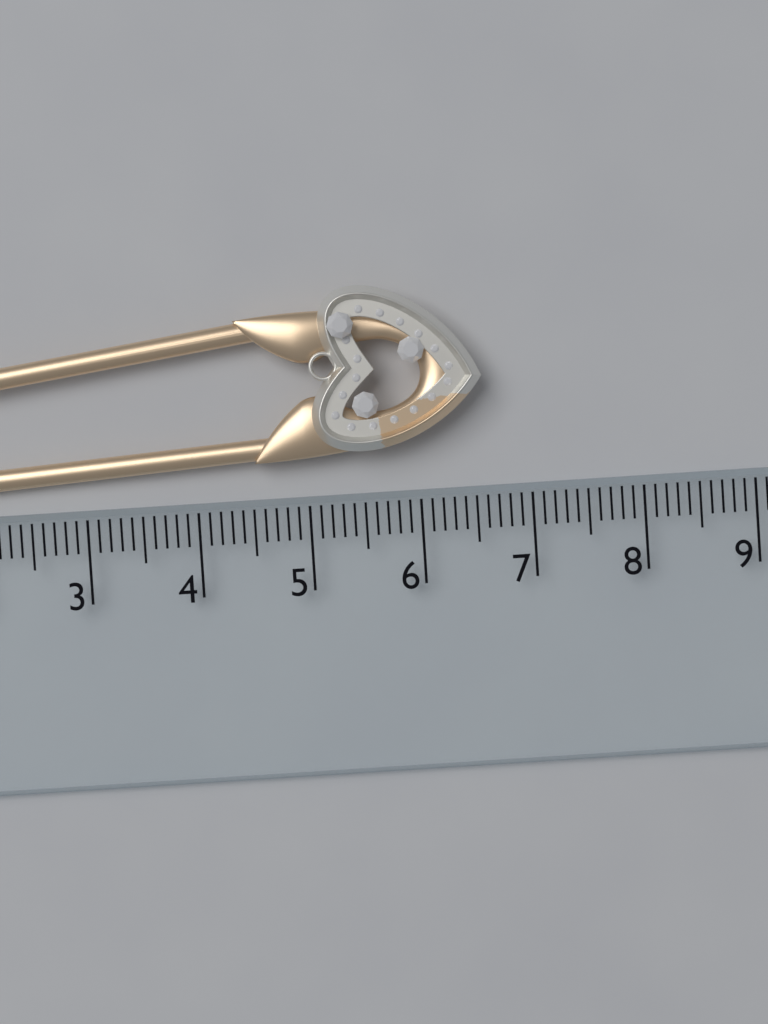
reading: 6.6 cm
